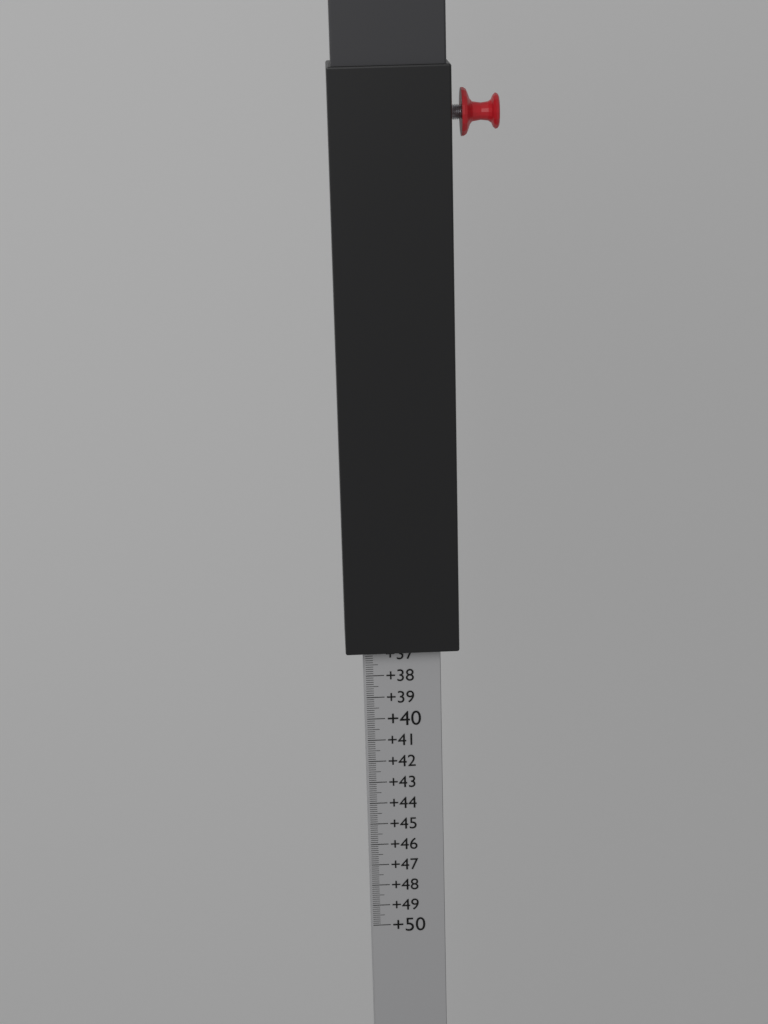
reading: 36.8 (no unit)
